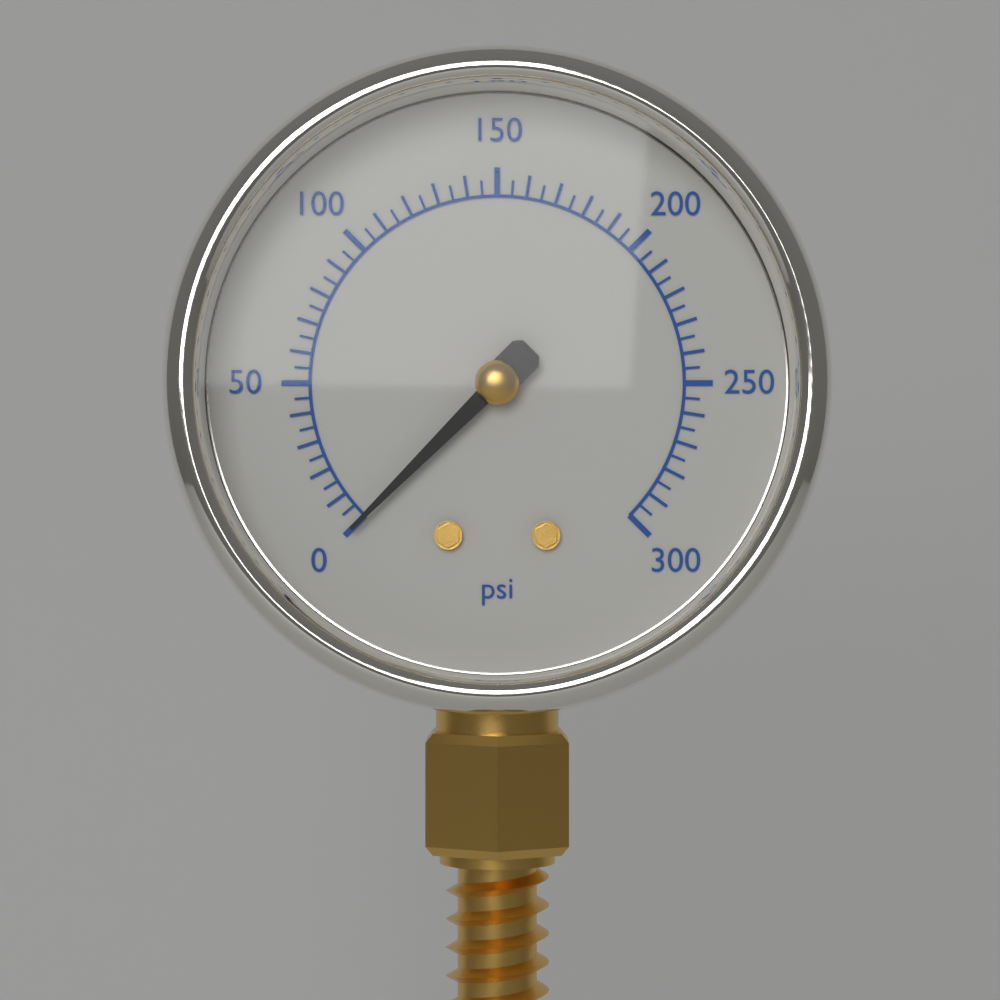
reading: 0 psi
